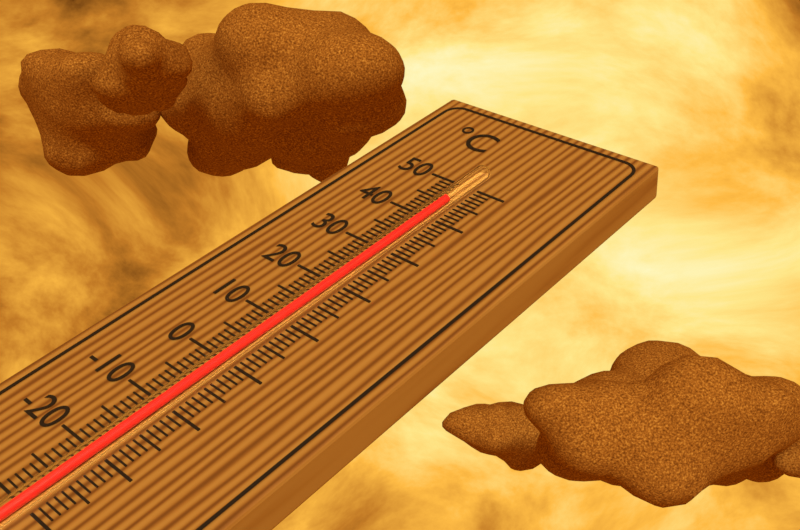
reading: 45 °C
